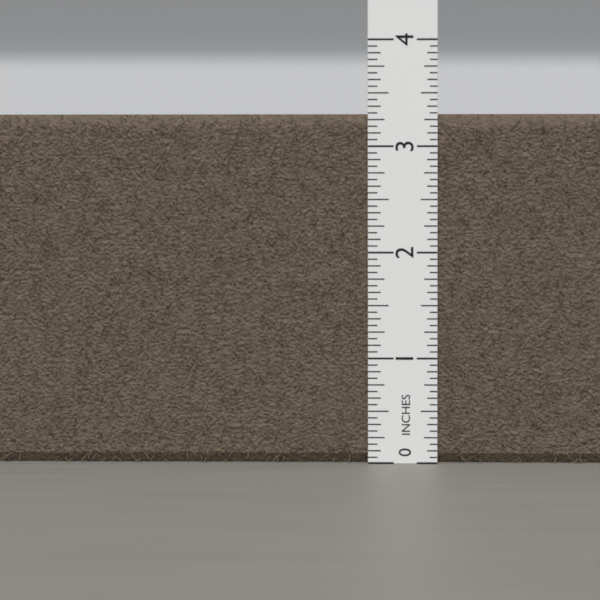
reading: 3.3125 in
